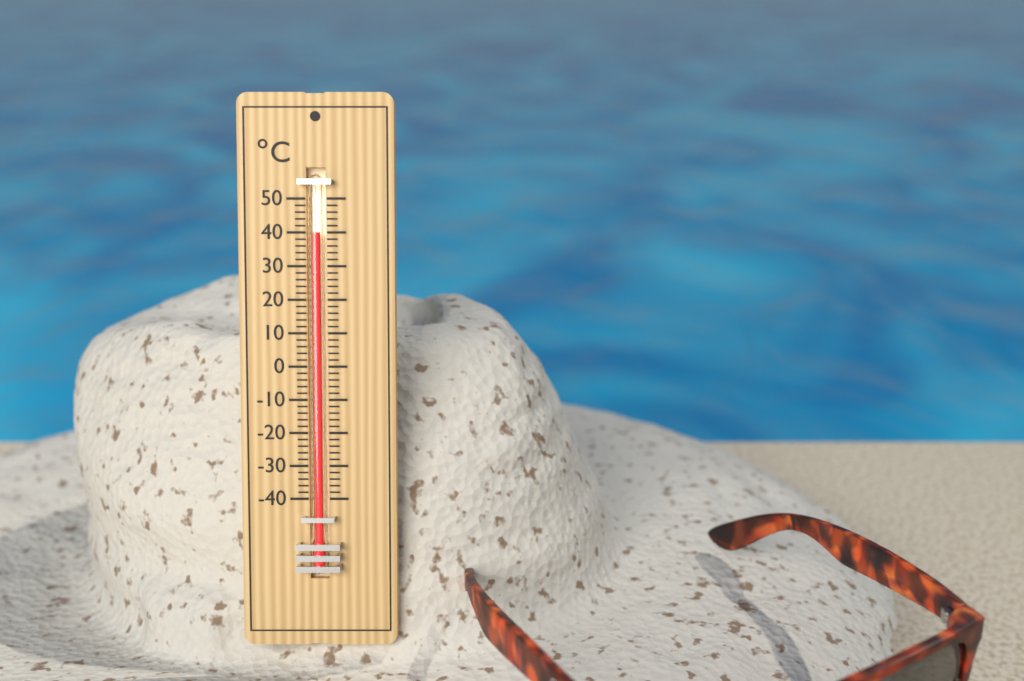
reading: 40 °C
